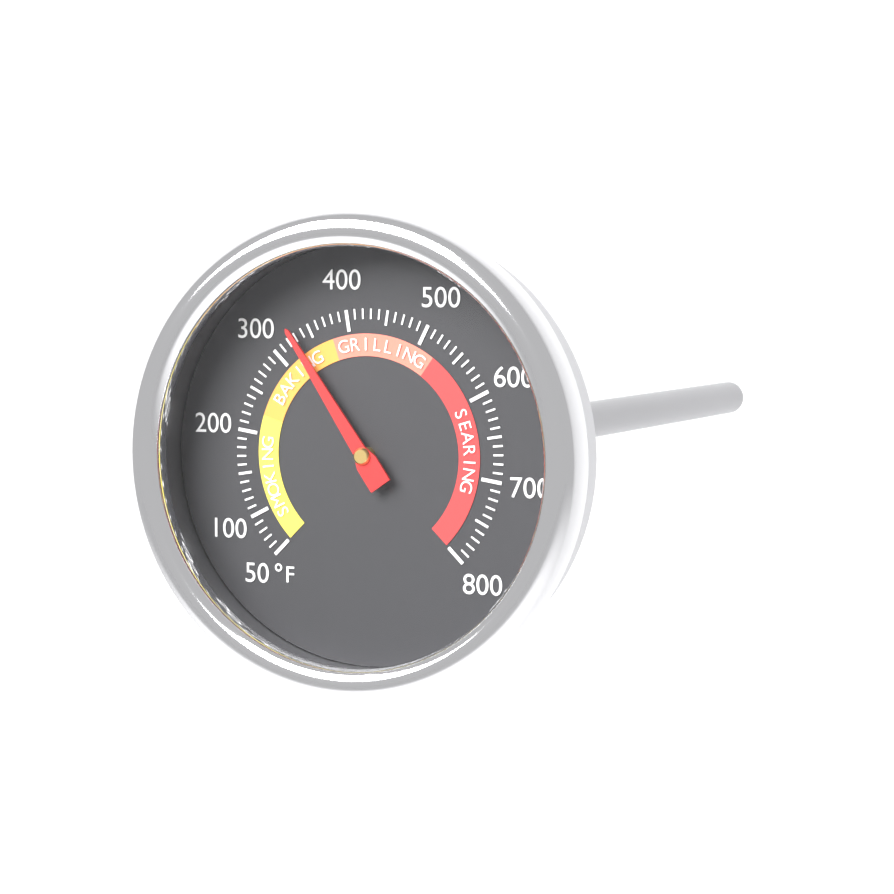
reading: 330 °F
